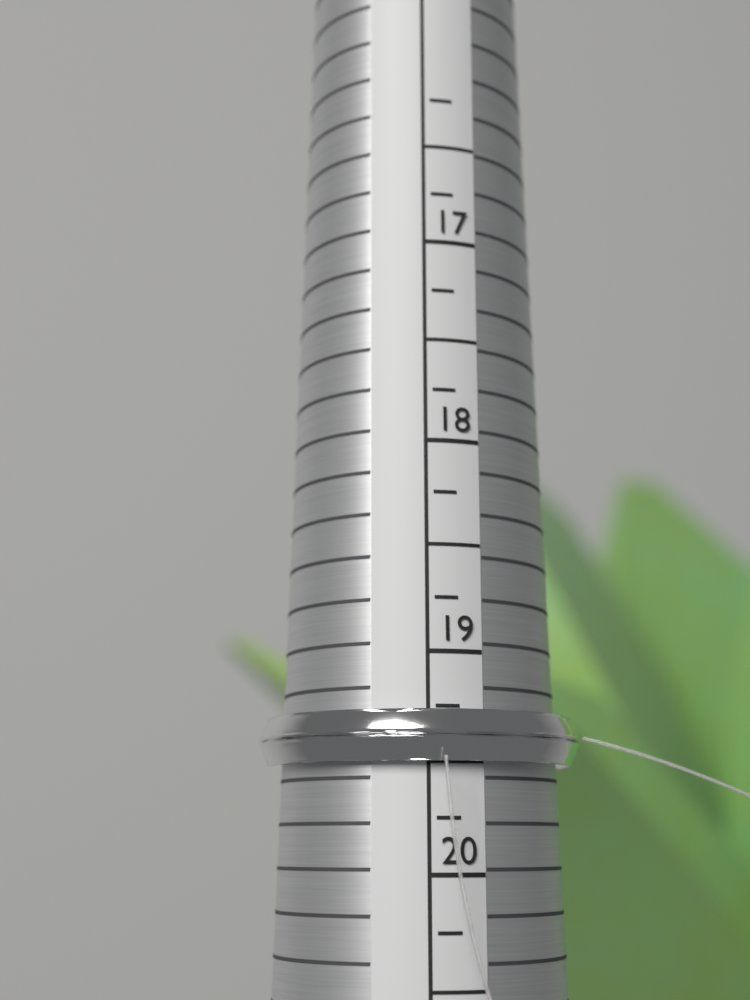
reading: 19.50 (no unit)
